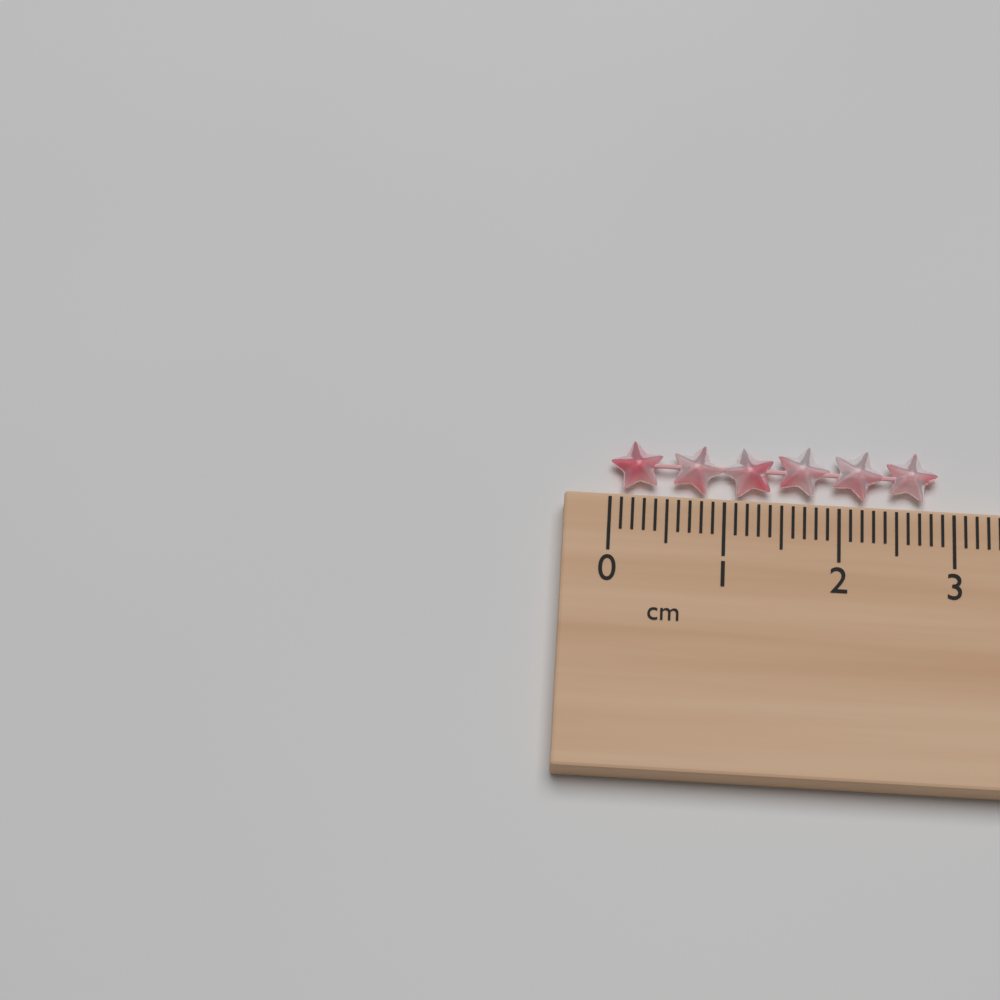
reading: 2.9 cm
